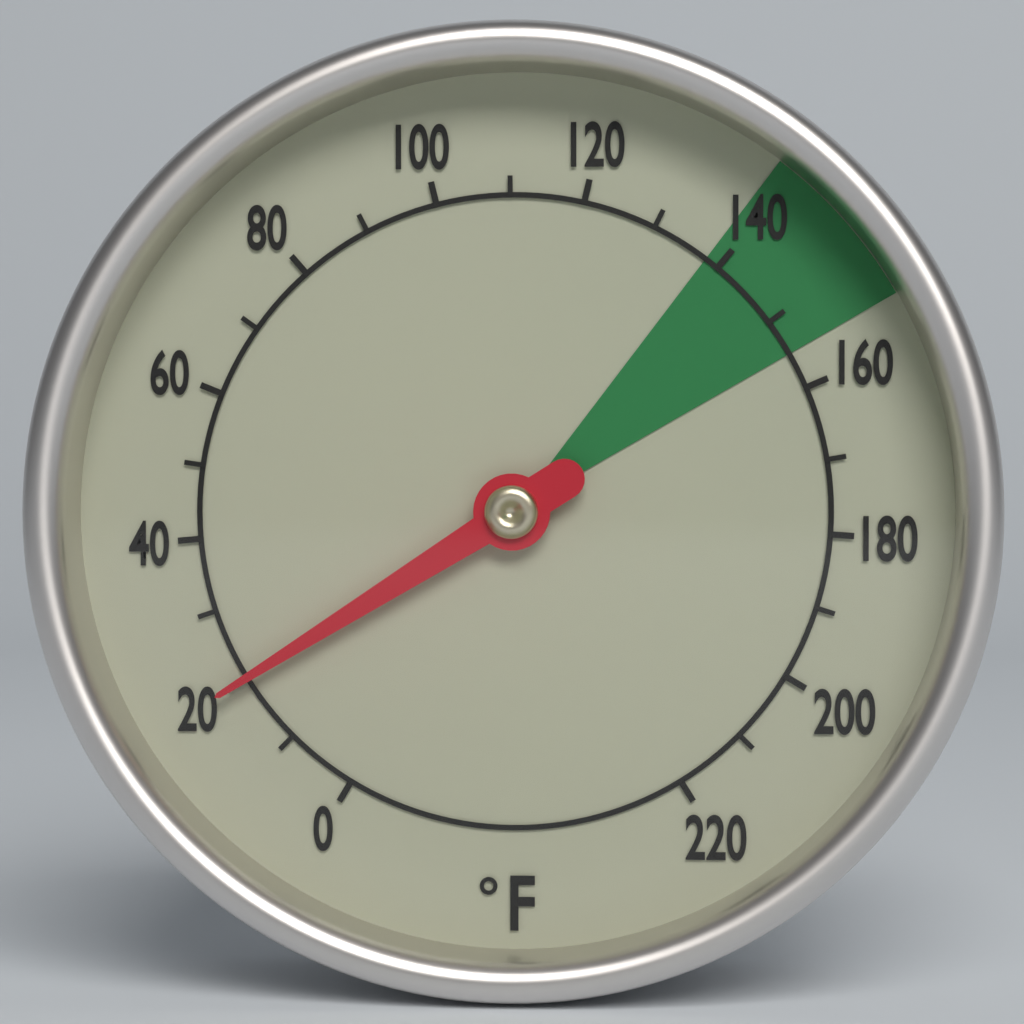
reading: 20 °F
